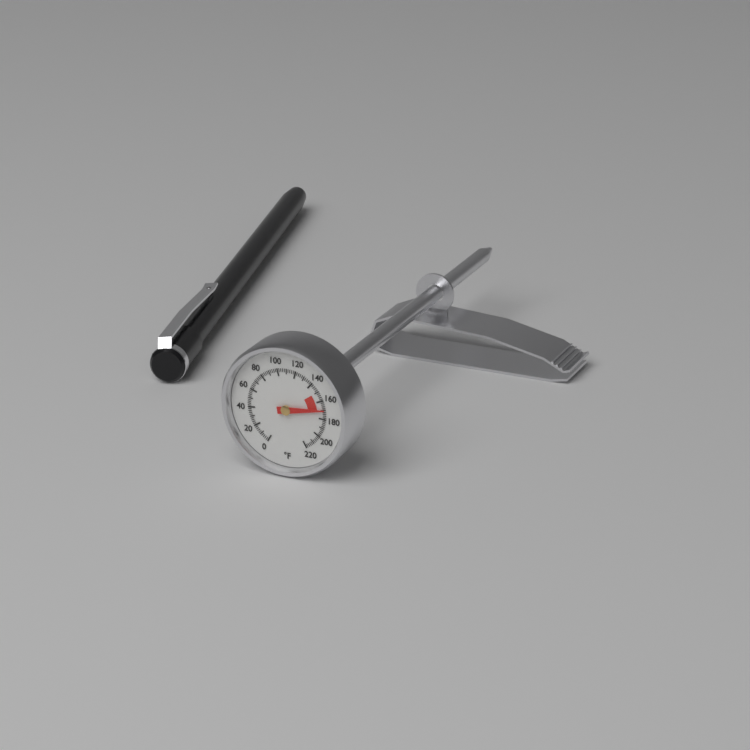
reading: 170 °F
